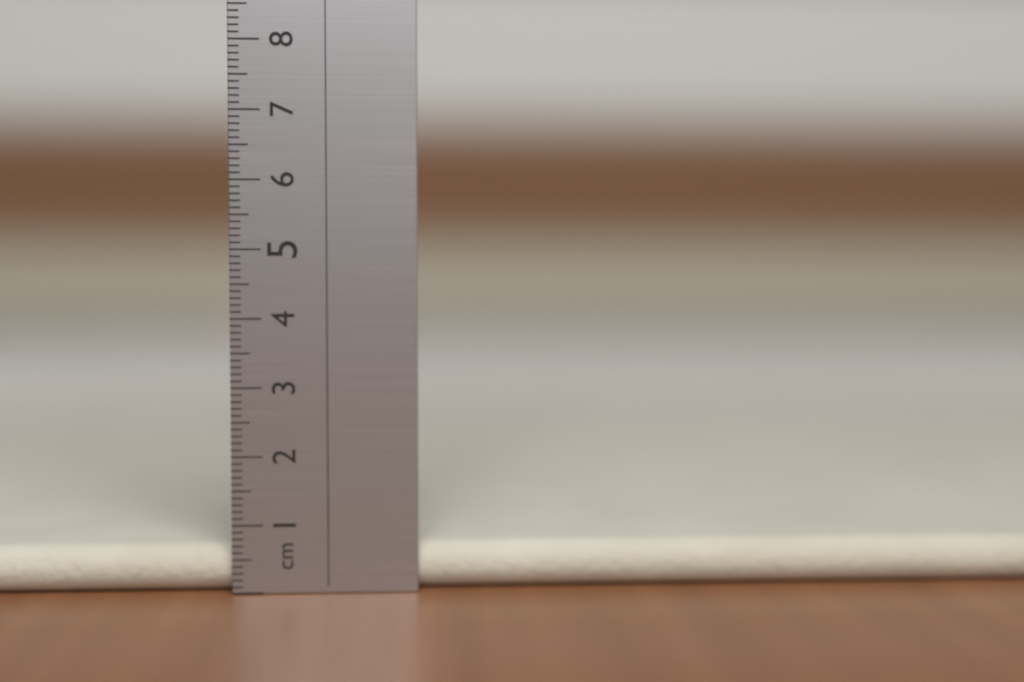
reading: 0.7 cm
